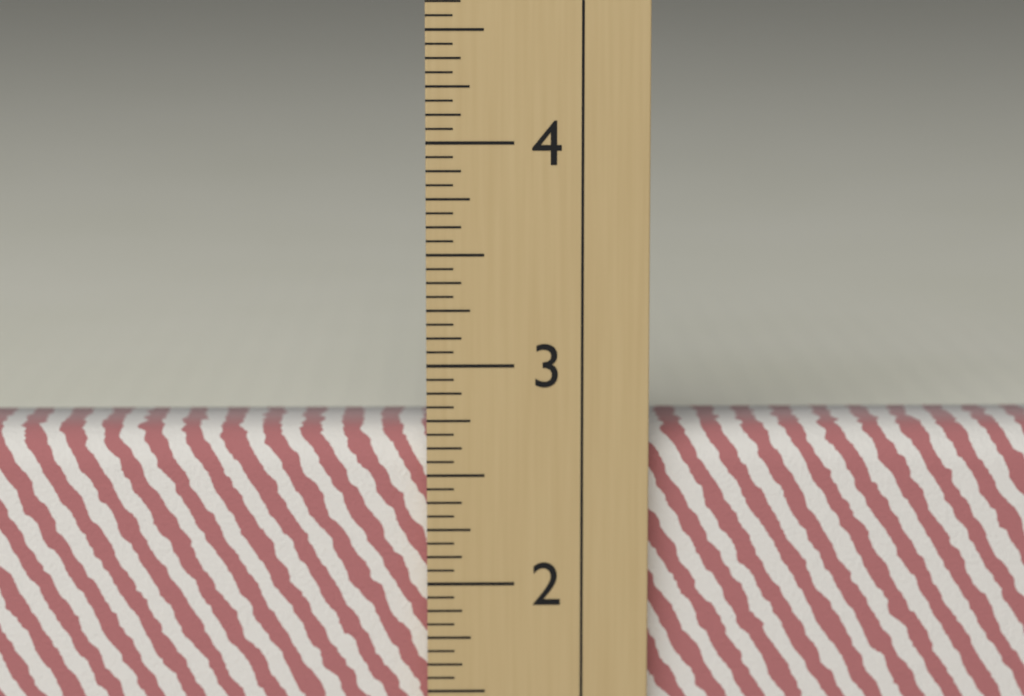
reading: 2.6875 in
